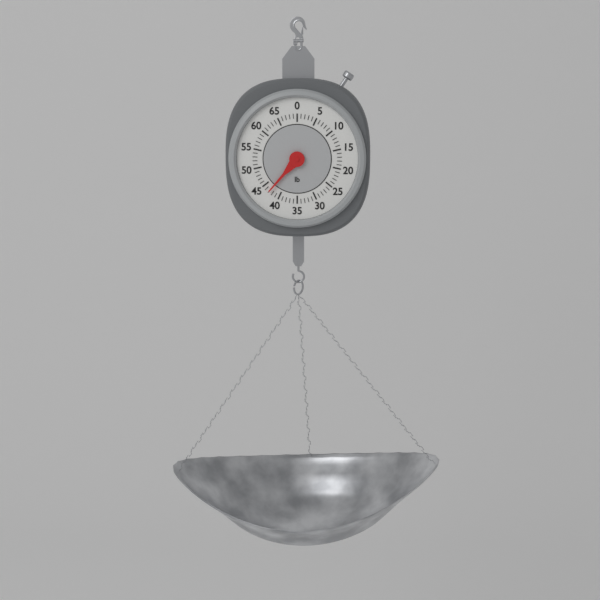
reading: 43 lb
